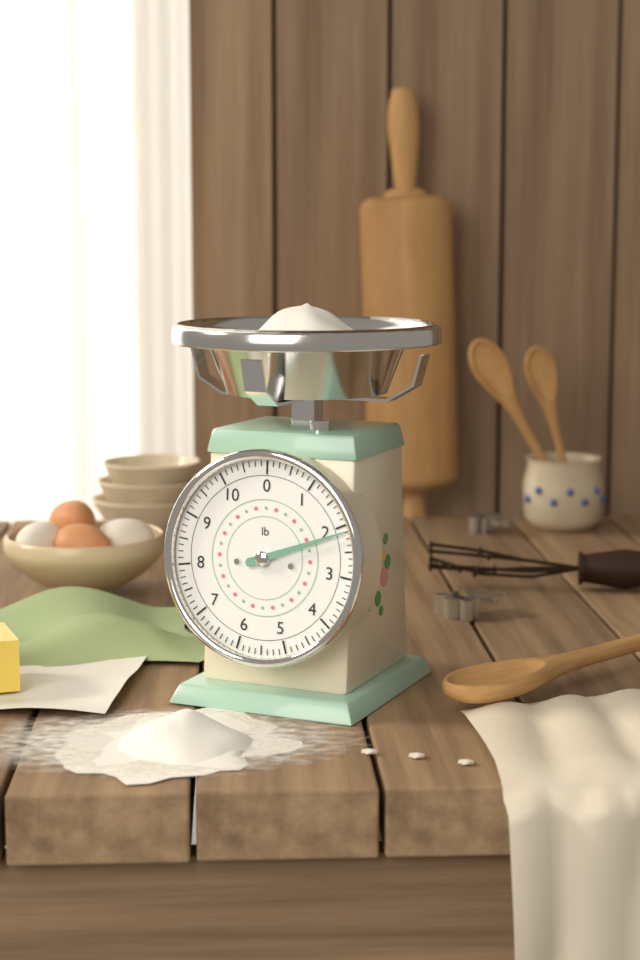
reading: 2.125 lb
